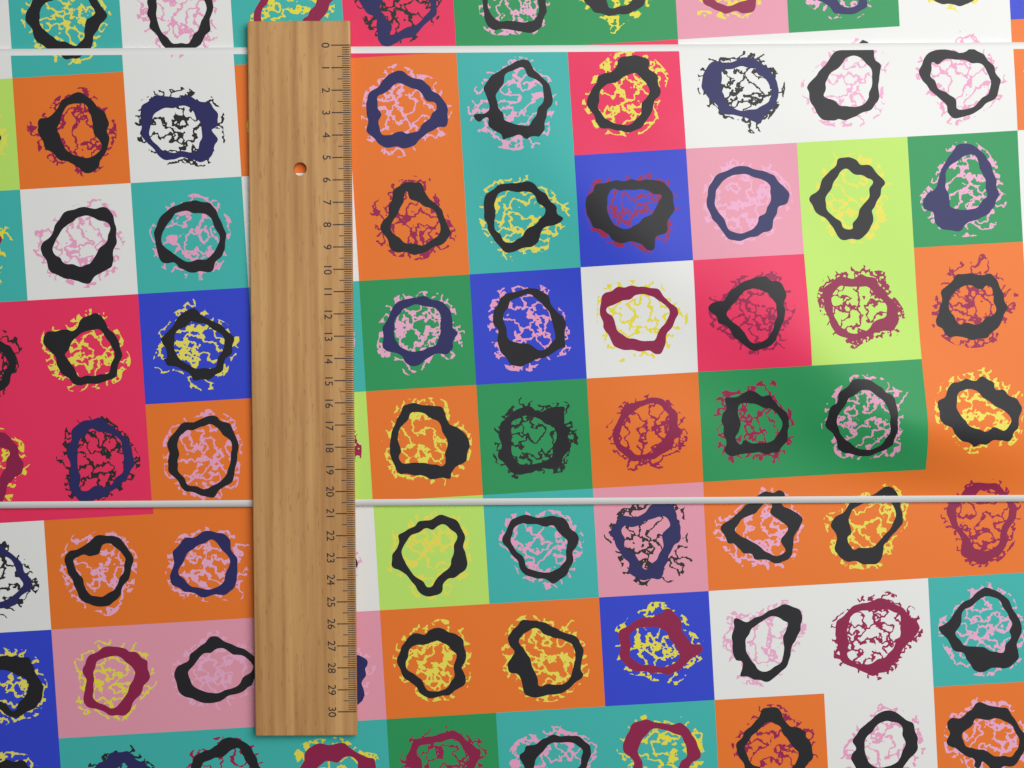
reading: 20.7 (no unit)
